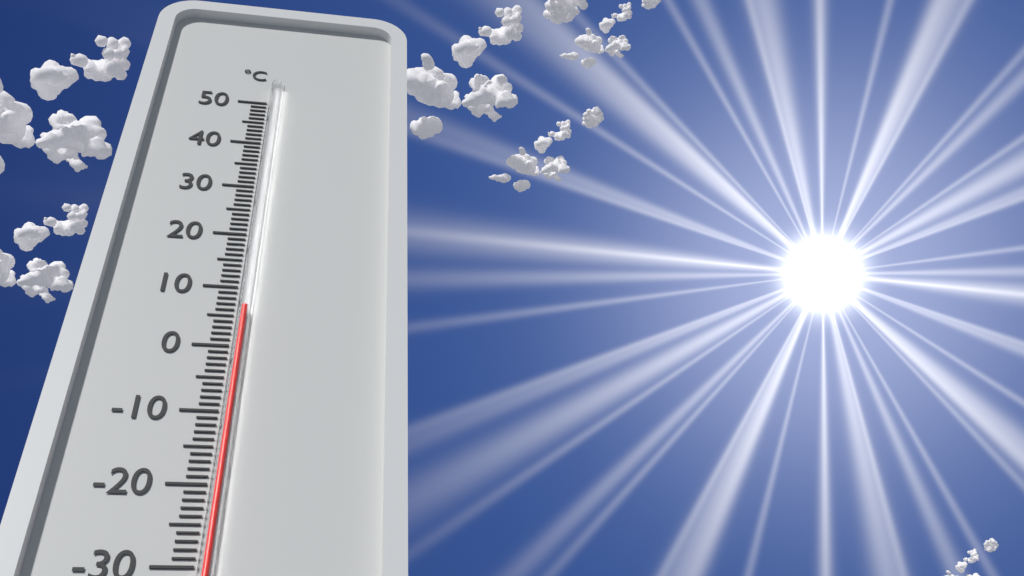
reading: 6 °C
